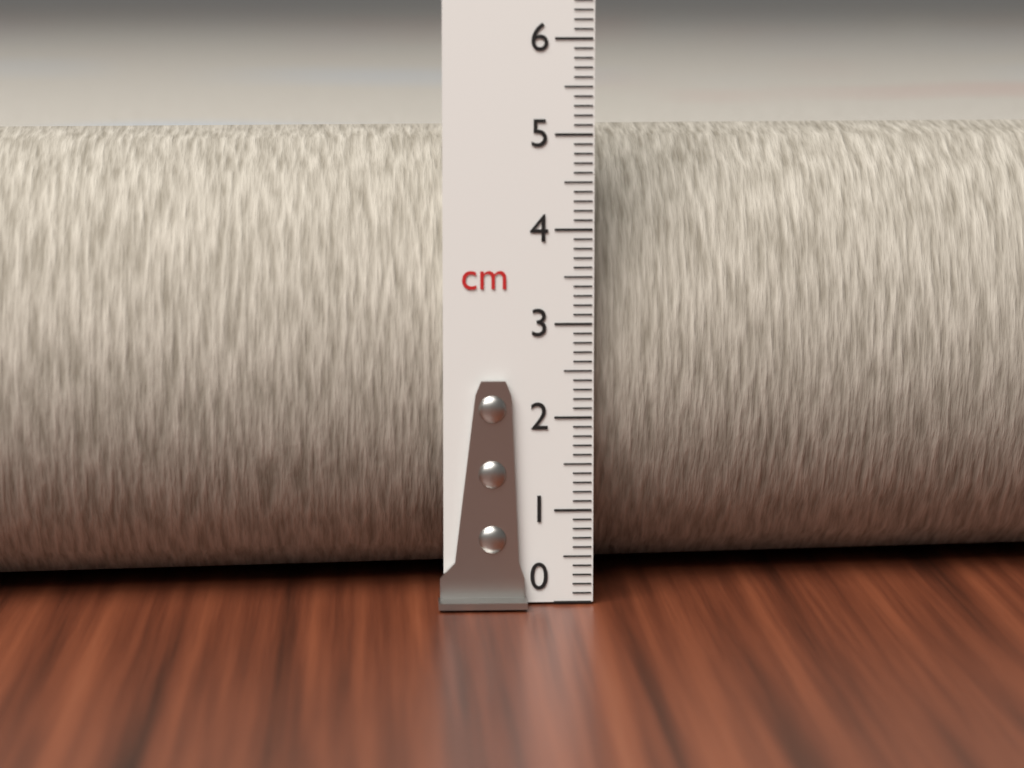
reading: 5.0 cm
